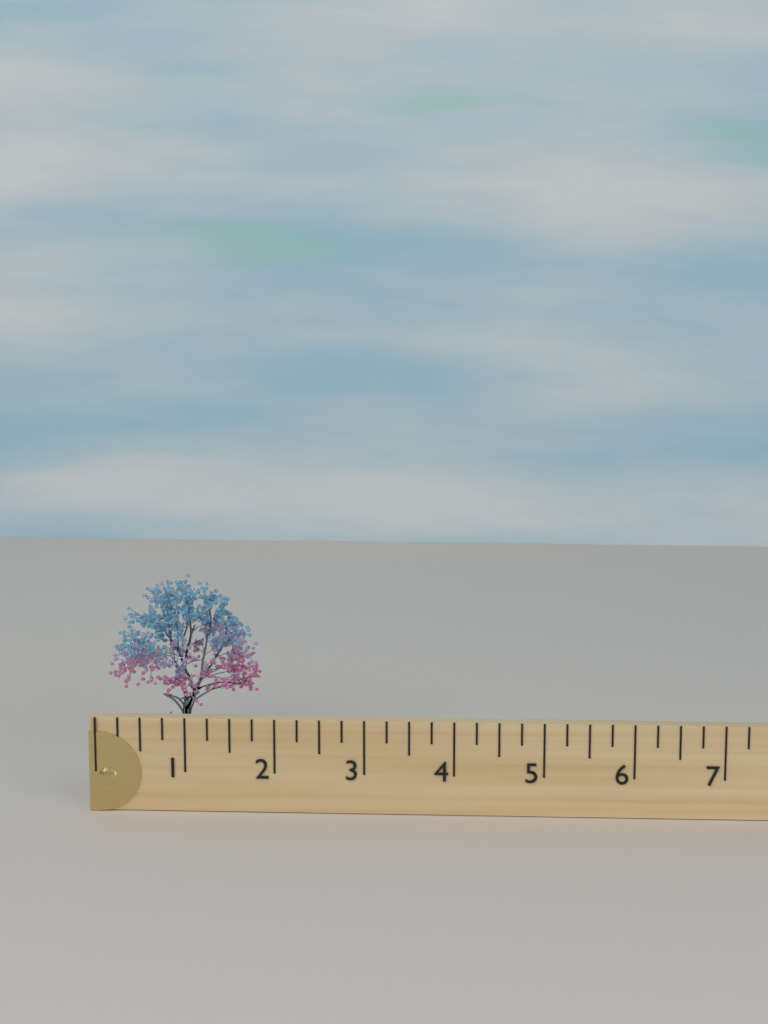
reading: 1.75 (no unit)
